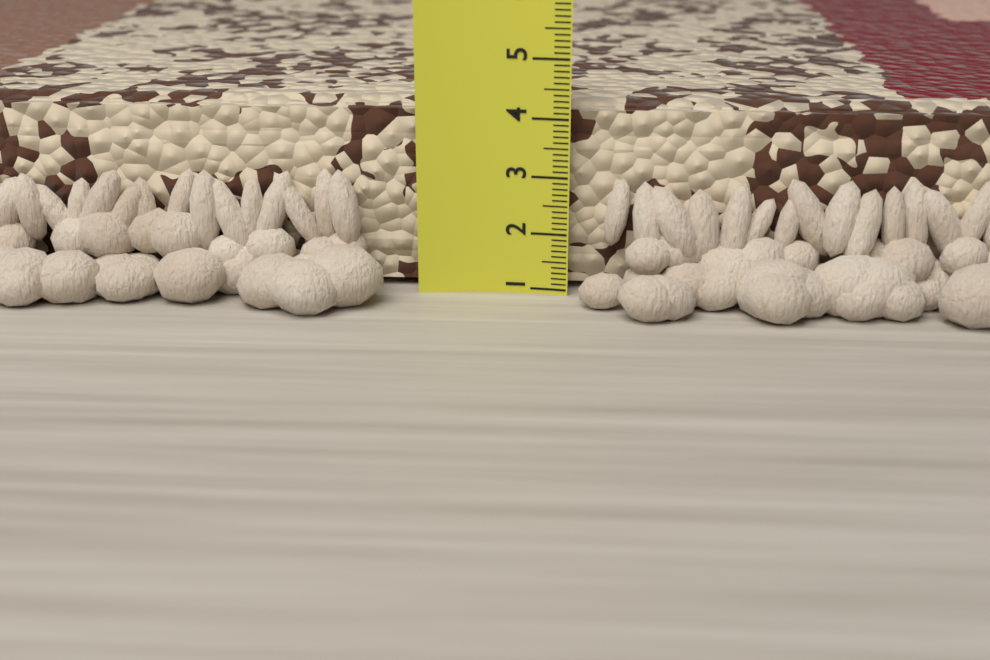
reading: 4.2 (no unit)
